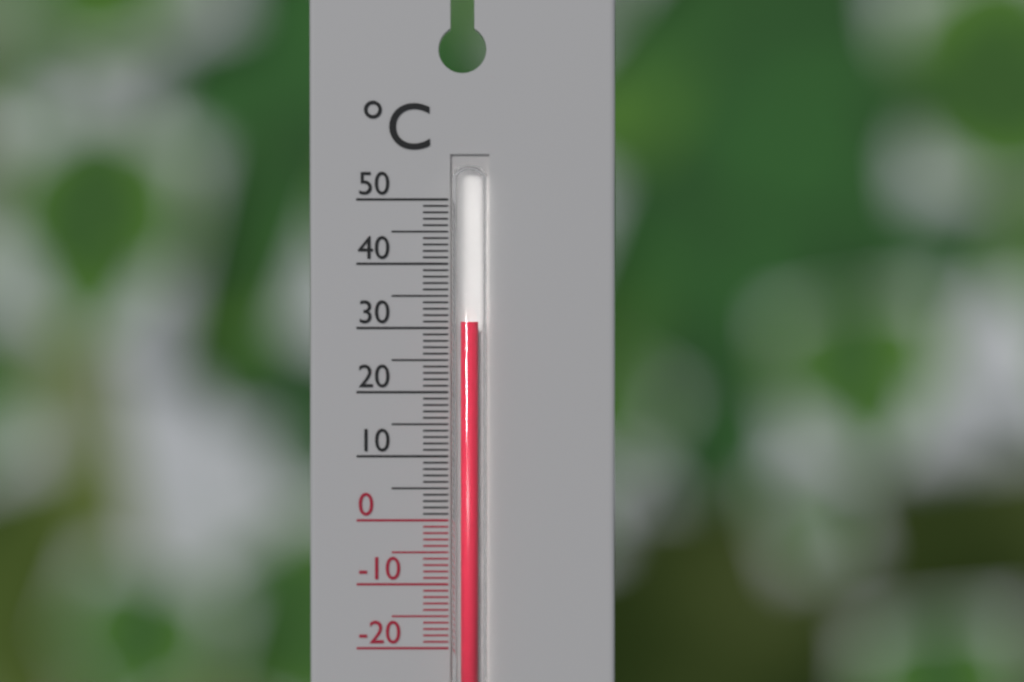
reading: 31 °C
